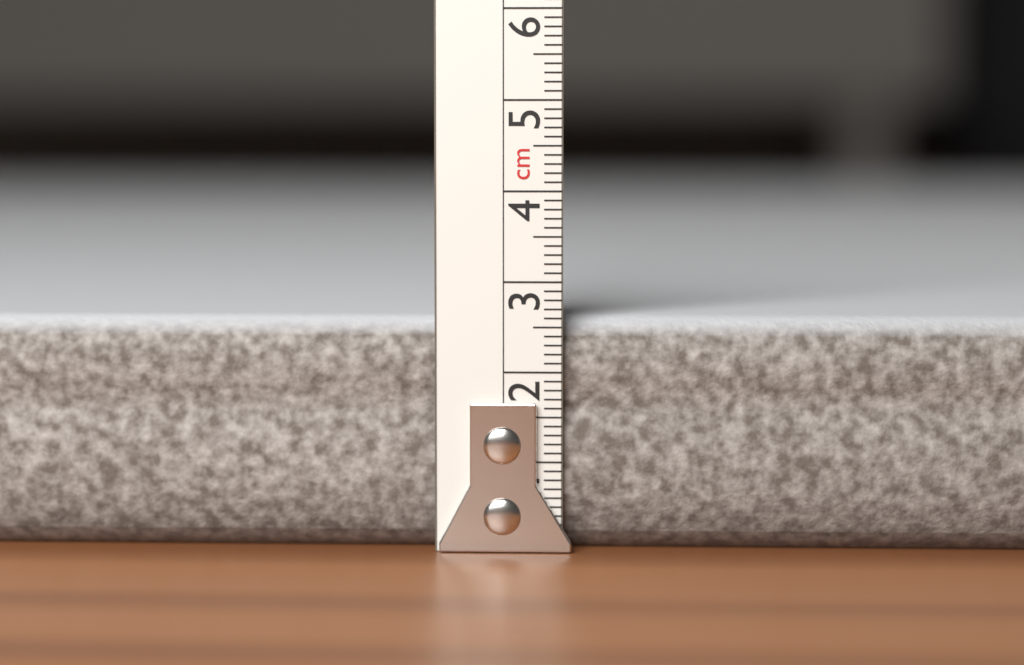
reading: 2.6 cm
